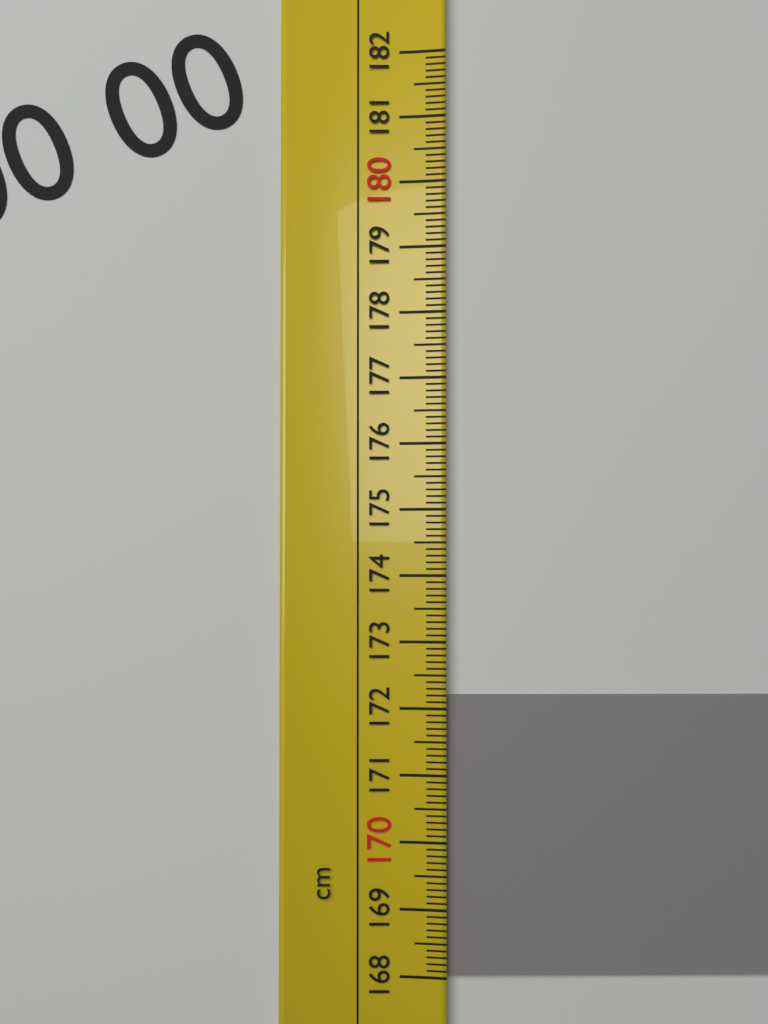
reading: 172.2 cm
